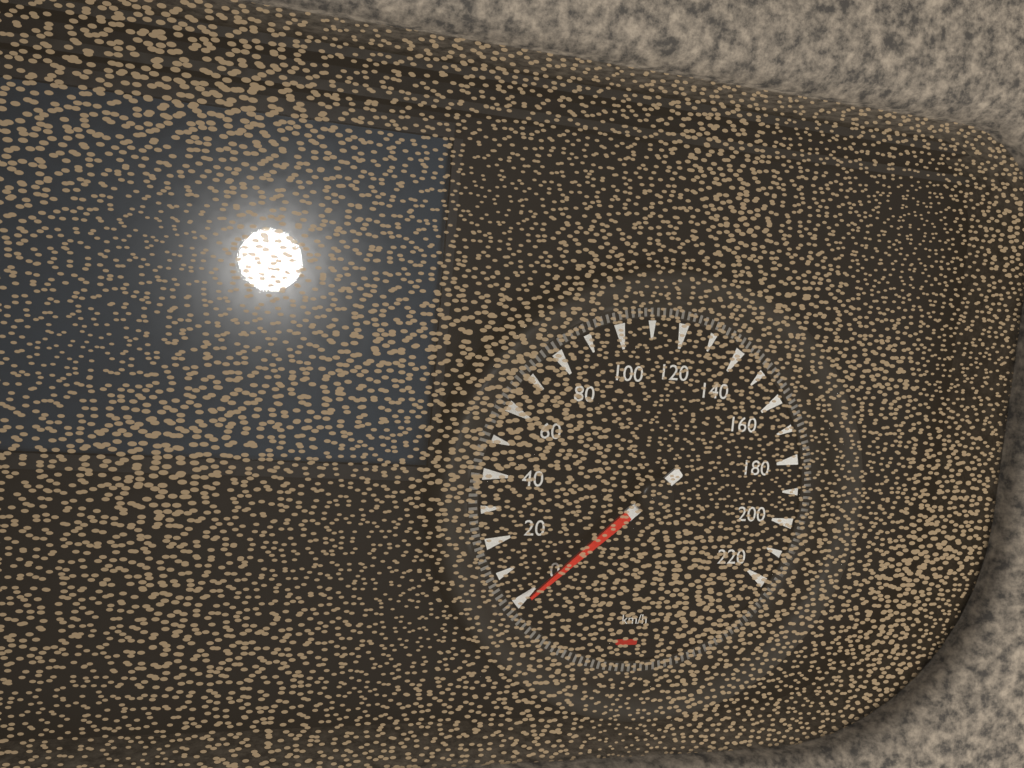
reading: 0 km/h
